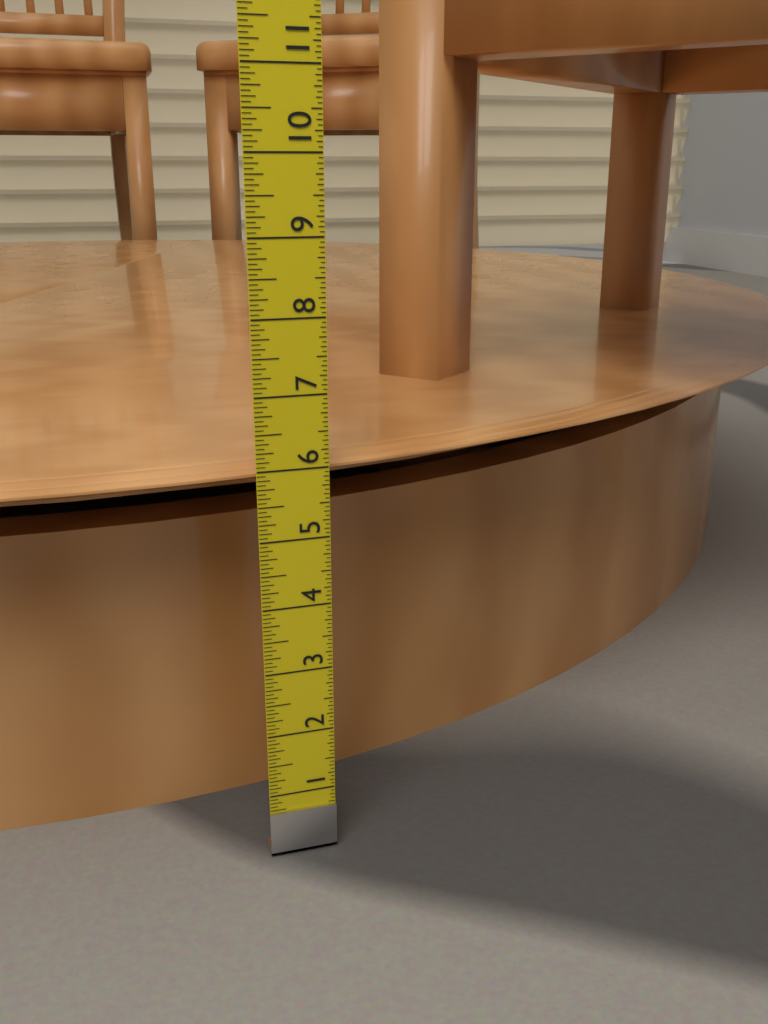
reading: 6.0000 in
